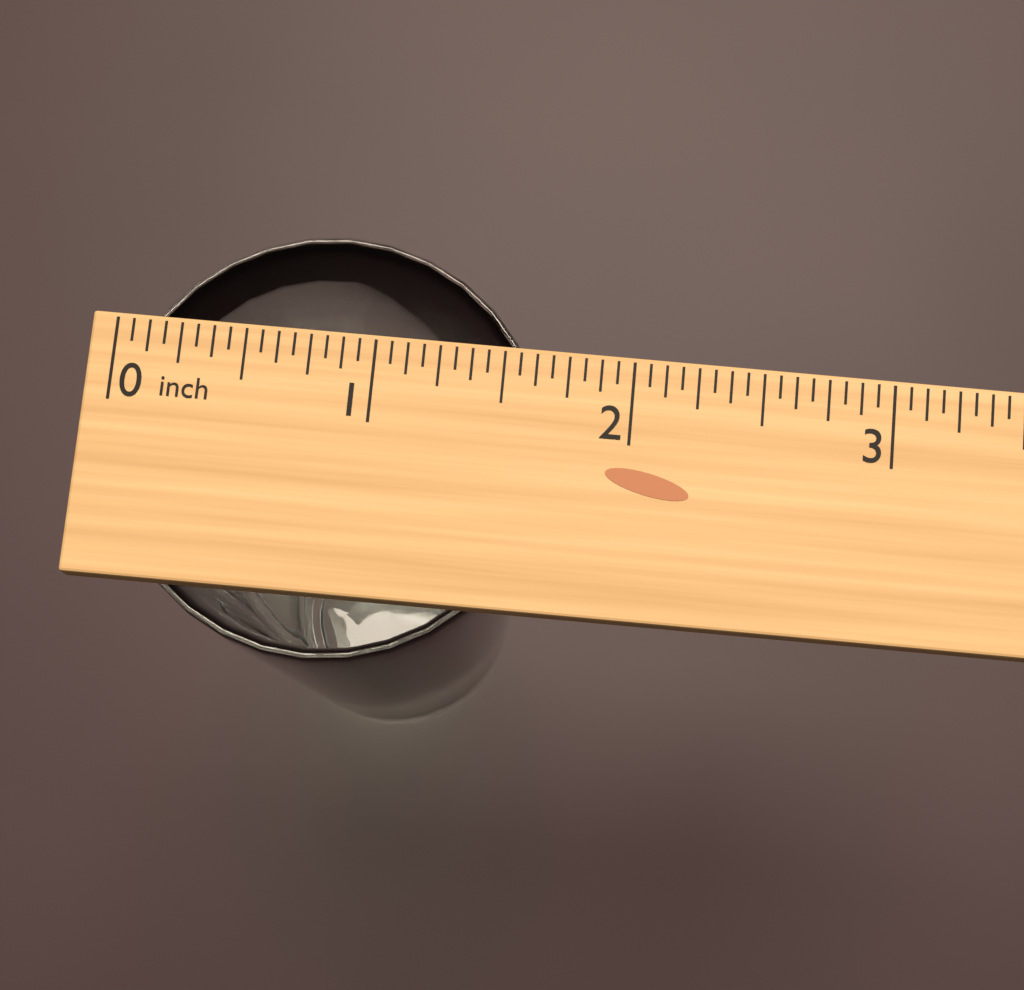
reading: 1.6875 inch
